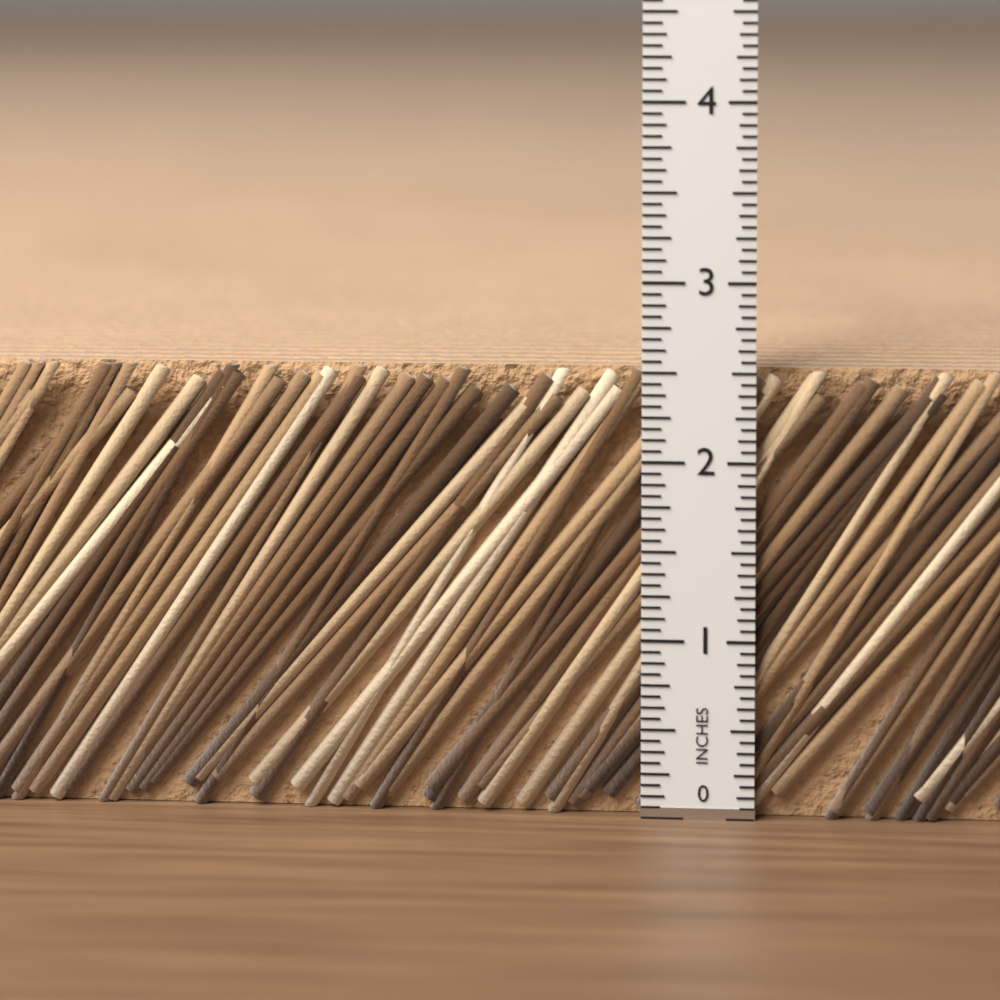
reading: 2.5000 in
